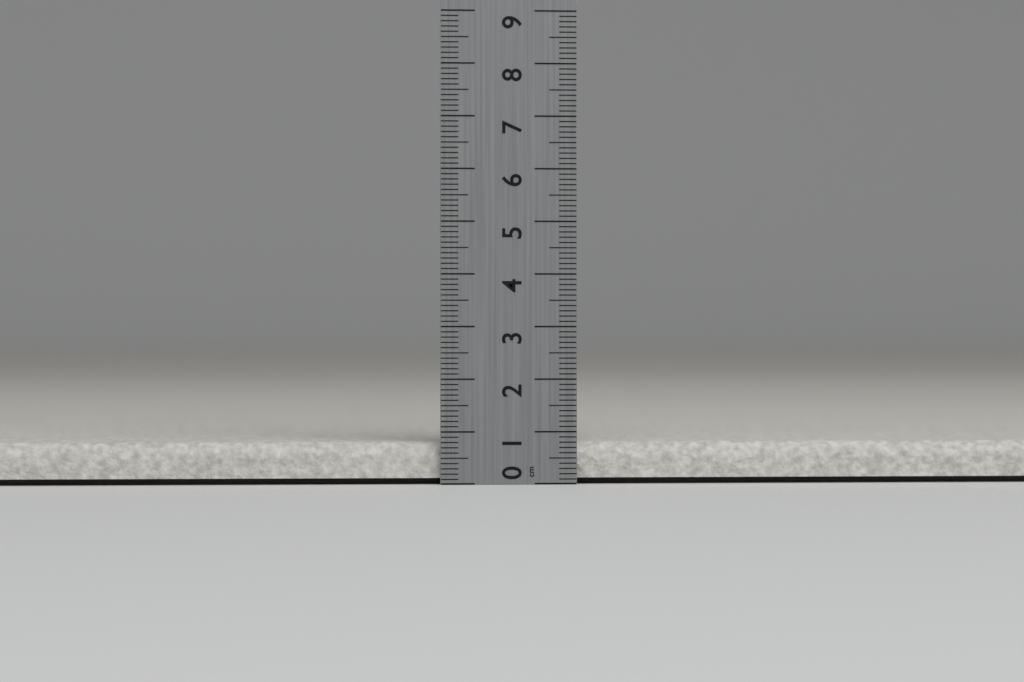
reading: 0.8 cm
